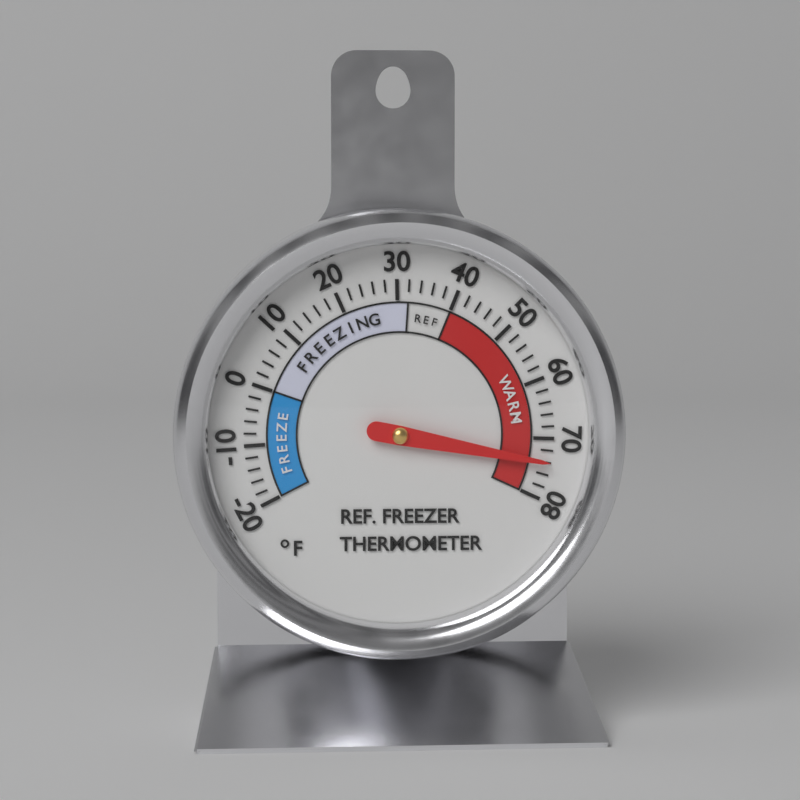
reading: 74 °F
